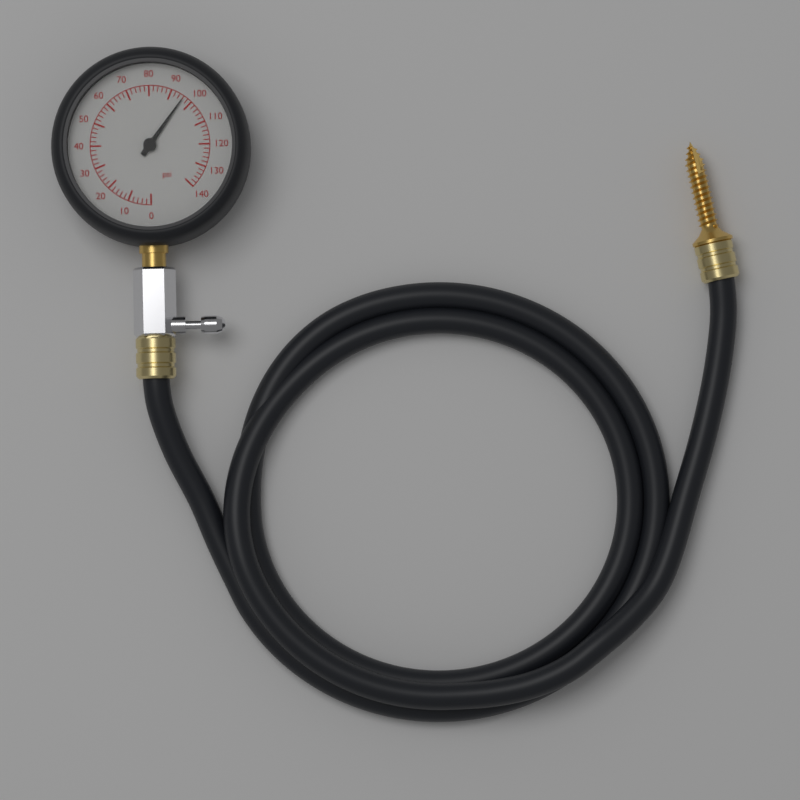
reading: 96 psi
